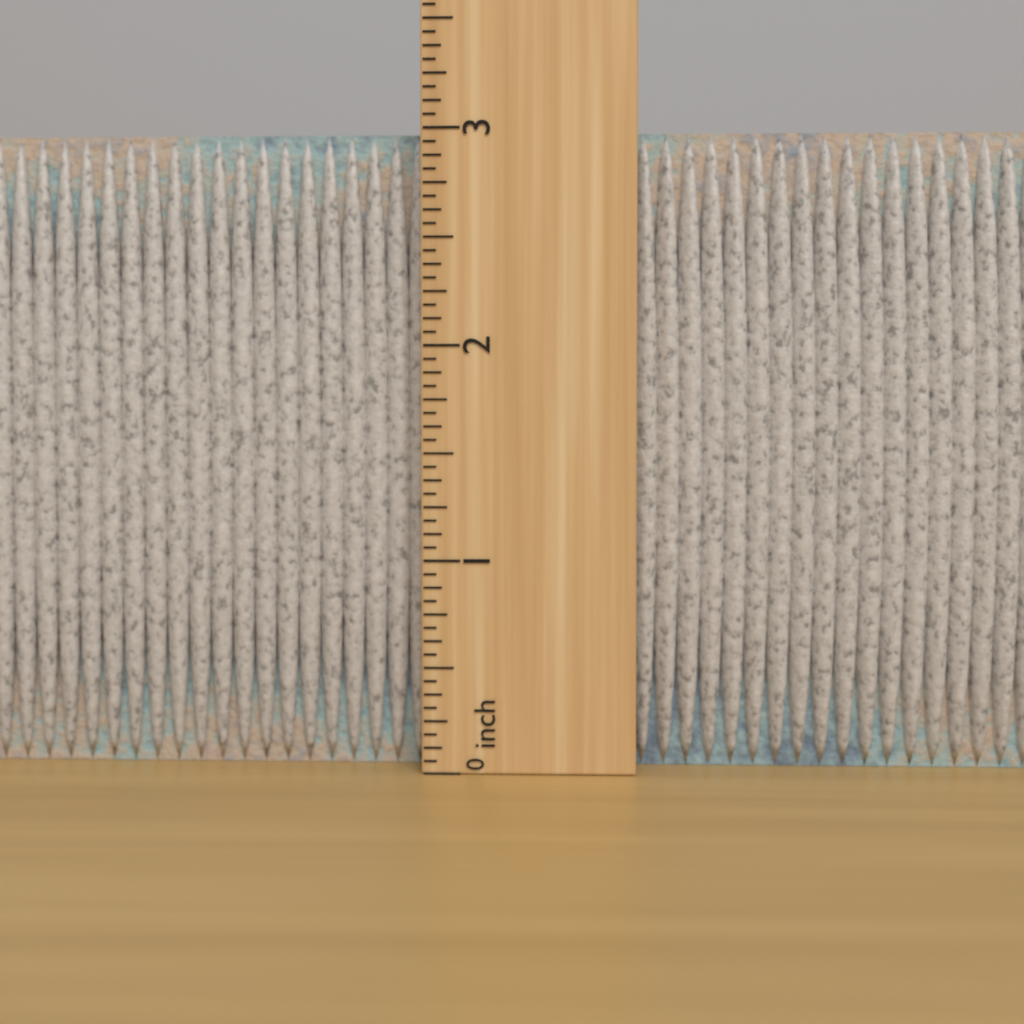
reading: 3.0000 inch
